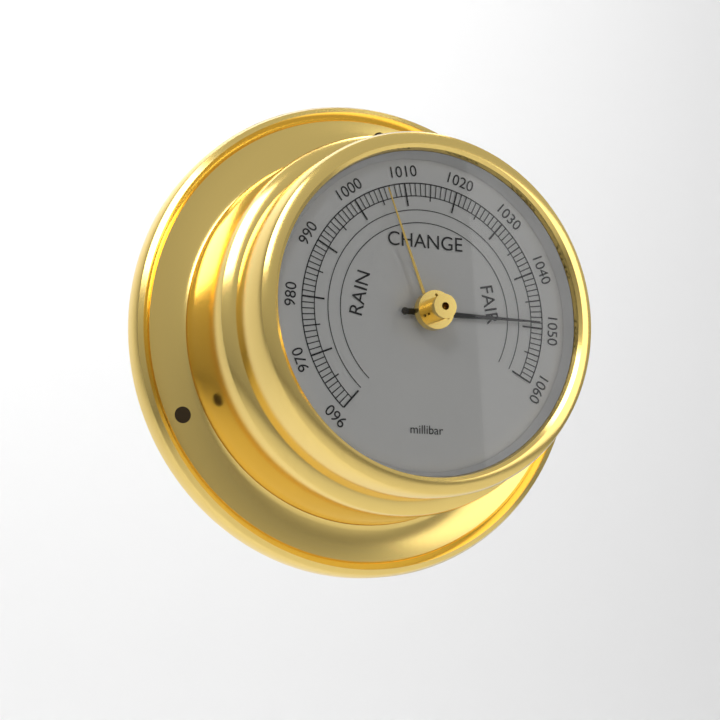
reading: 1049 millibar
